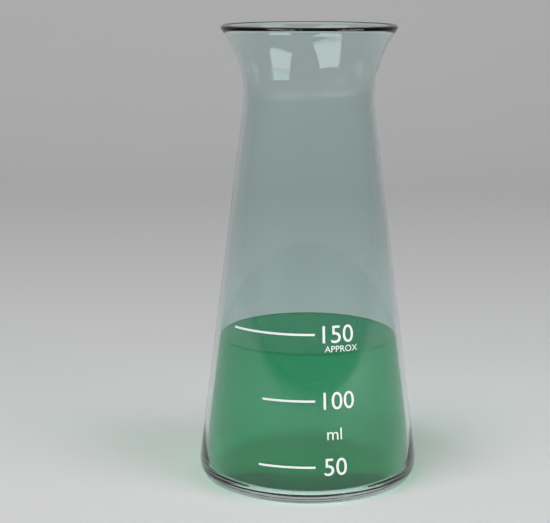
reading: 135 ml
